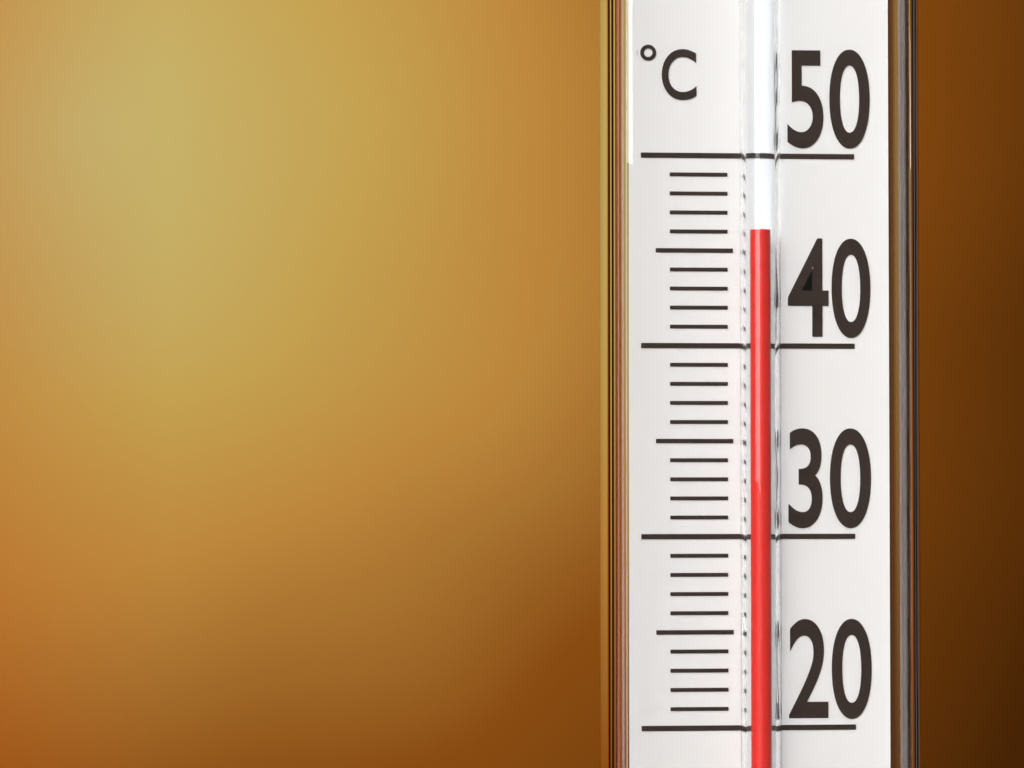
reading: 46 °C
